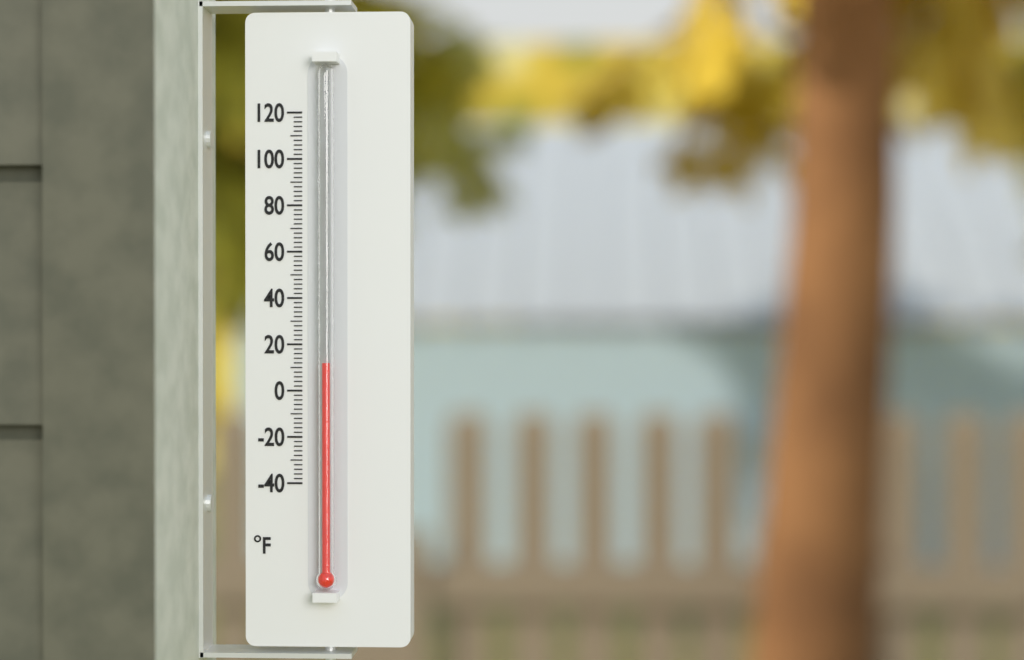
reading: 12 °F
